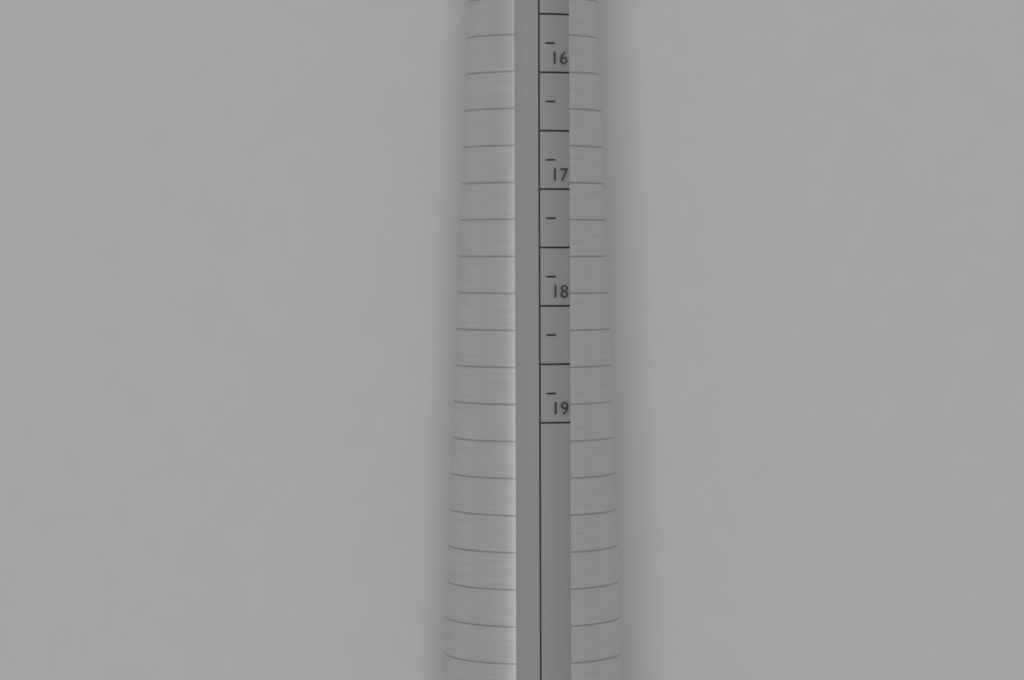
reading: 18.50 mm
